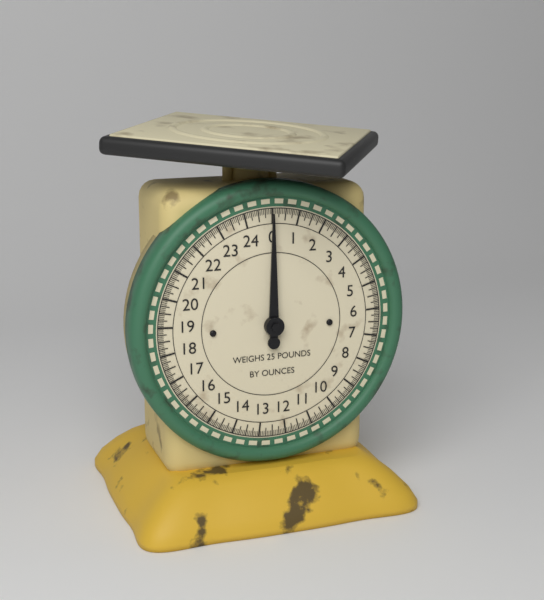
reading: 0.0000 lb
